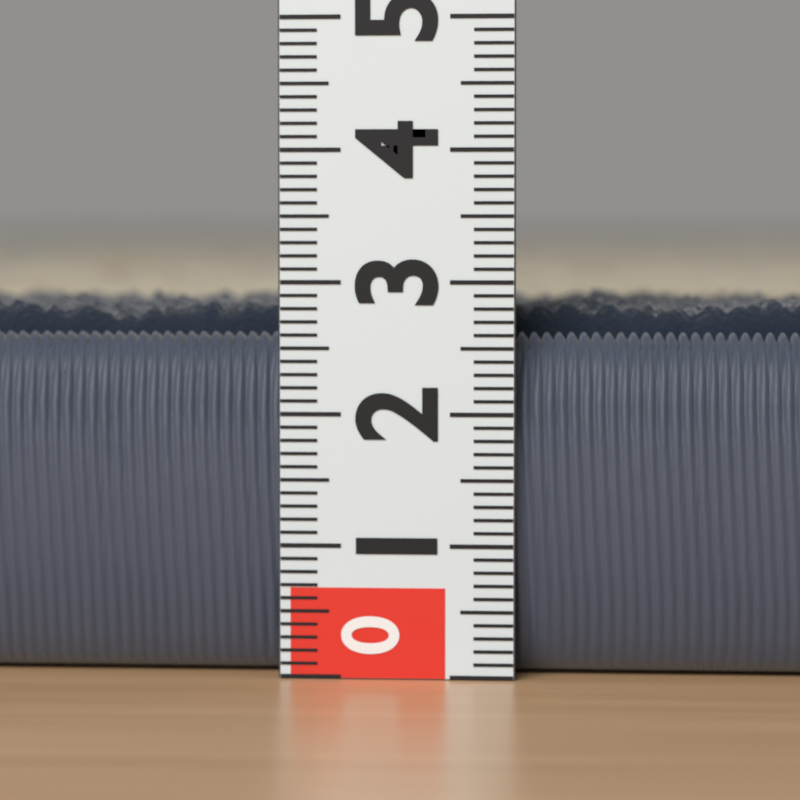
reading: 2.9 (no unit)
